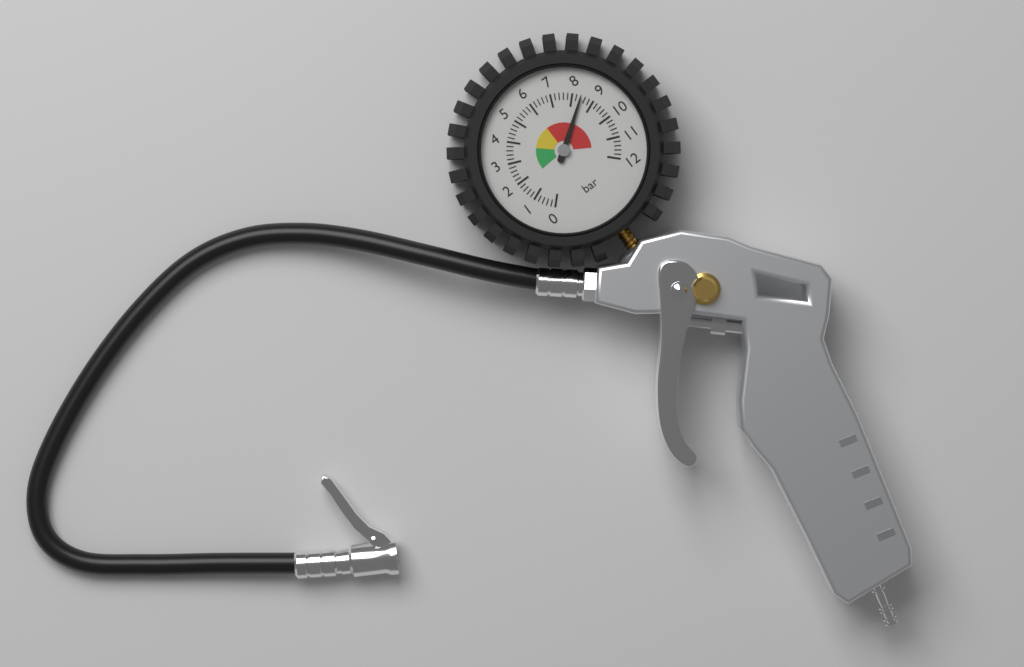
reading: 8.4 bar
